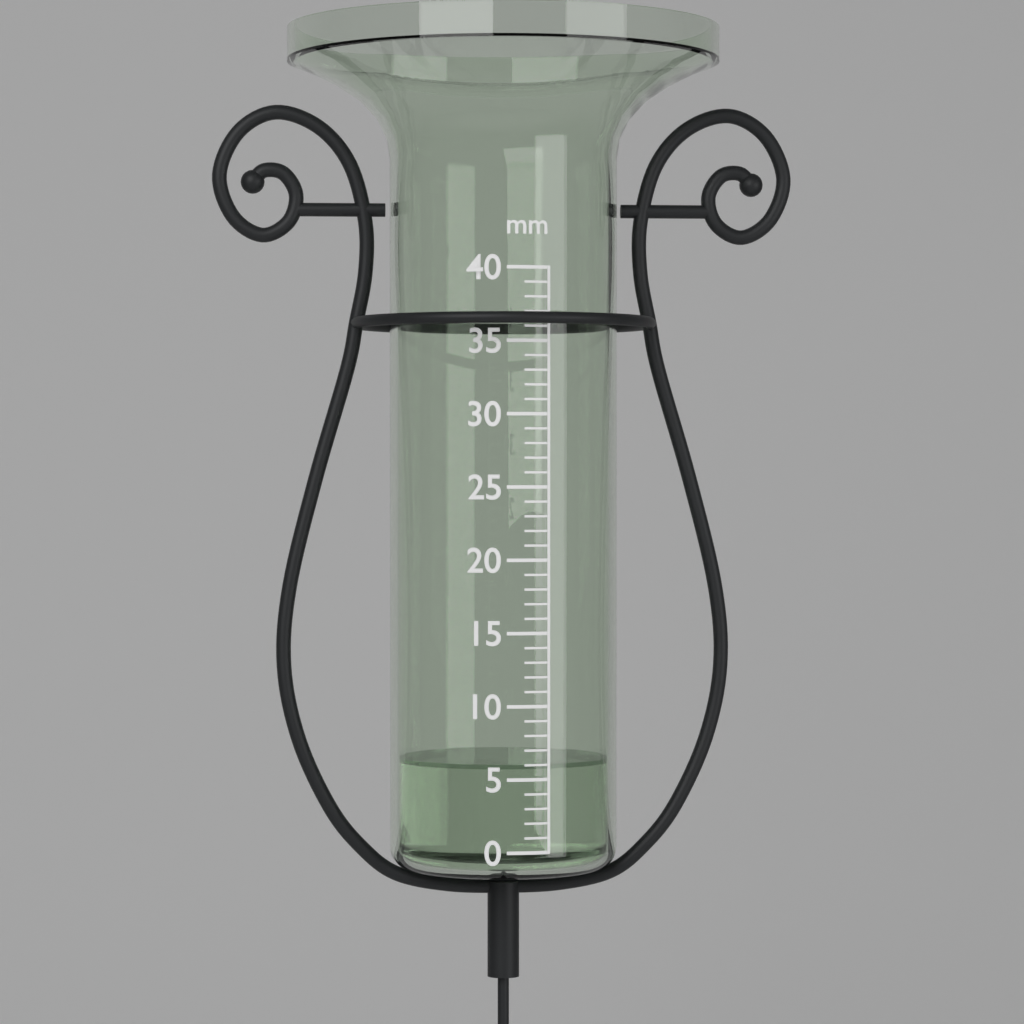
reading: 6 mm
